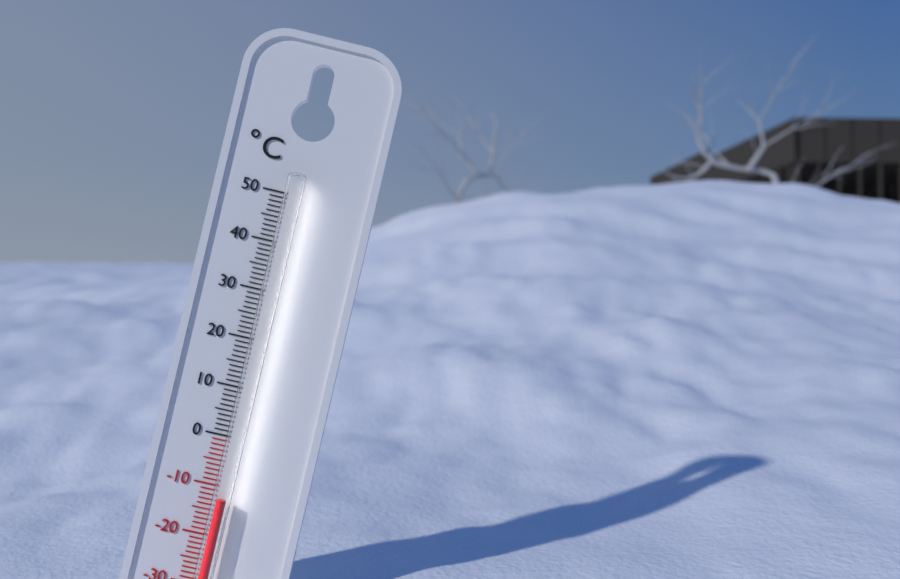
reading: -12 °C
